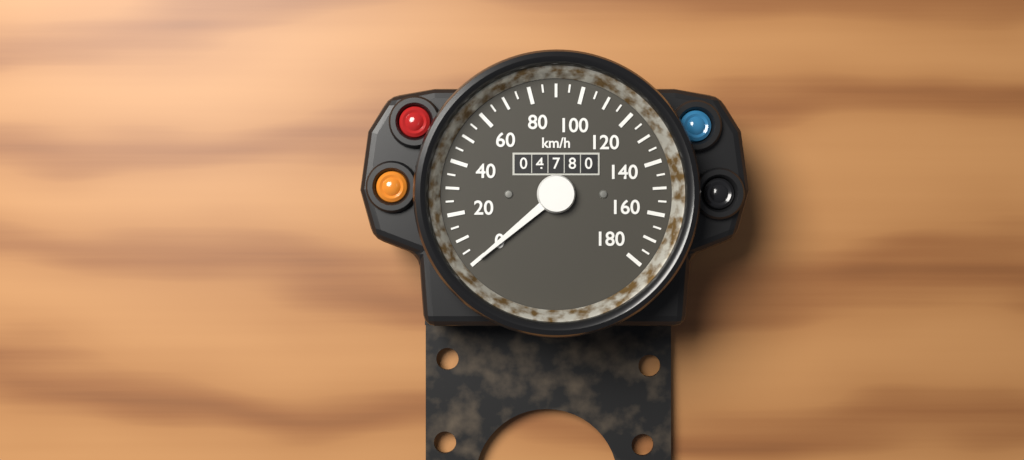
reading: 0 km/h
